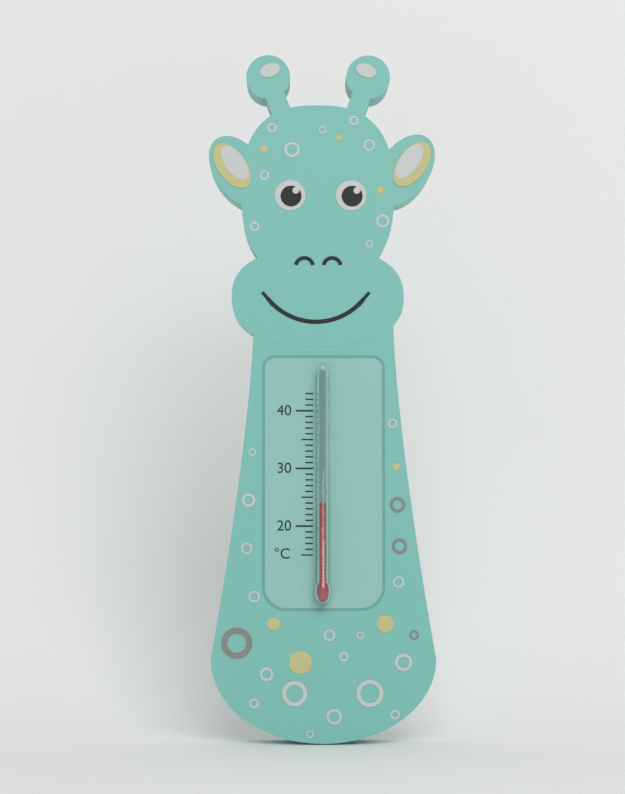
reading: 24 °C
